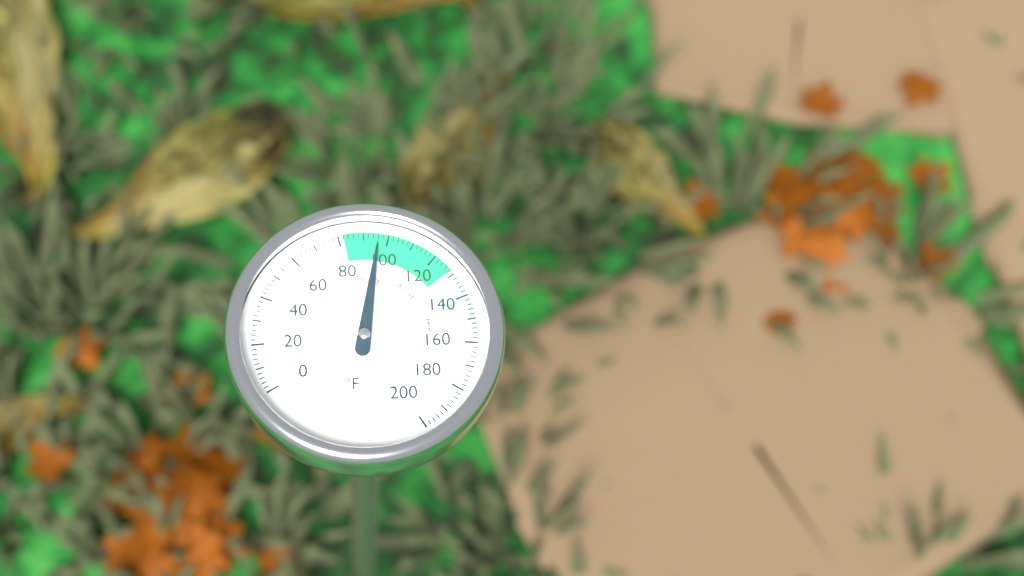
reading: 96 °F
